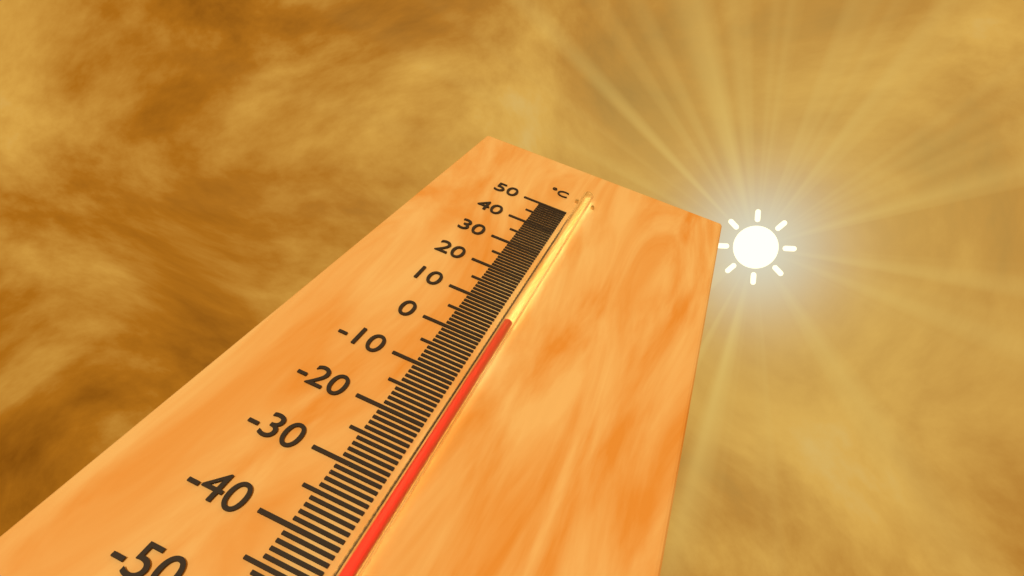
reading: 5 °C
